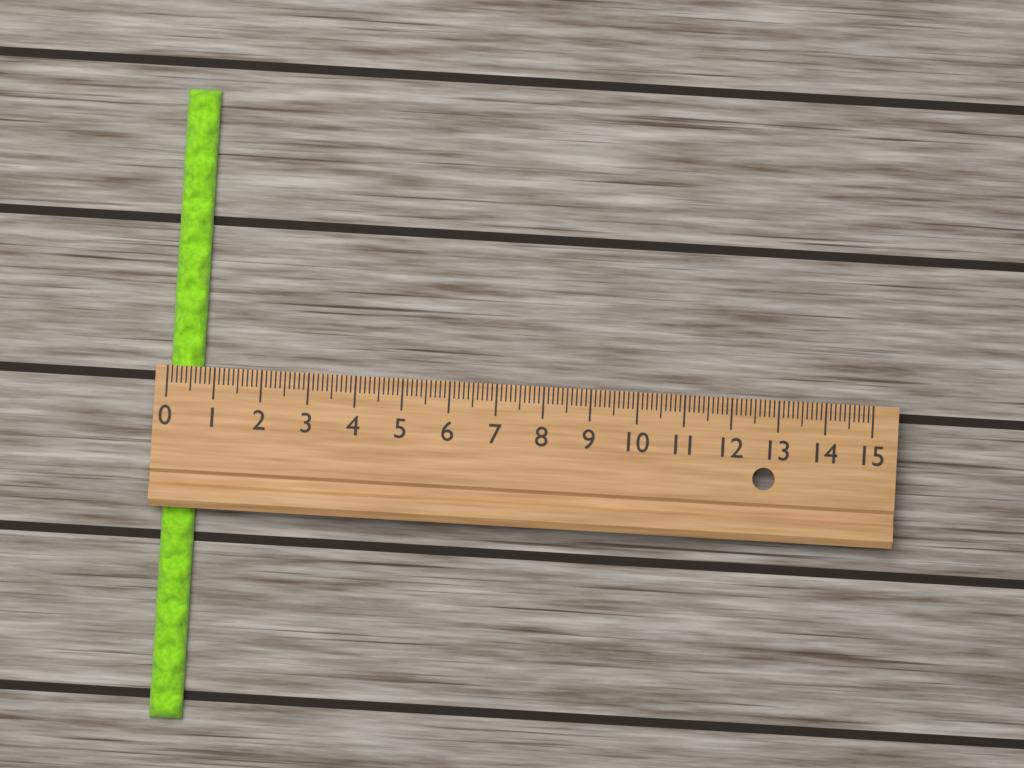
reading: 0.7 (no unit)
